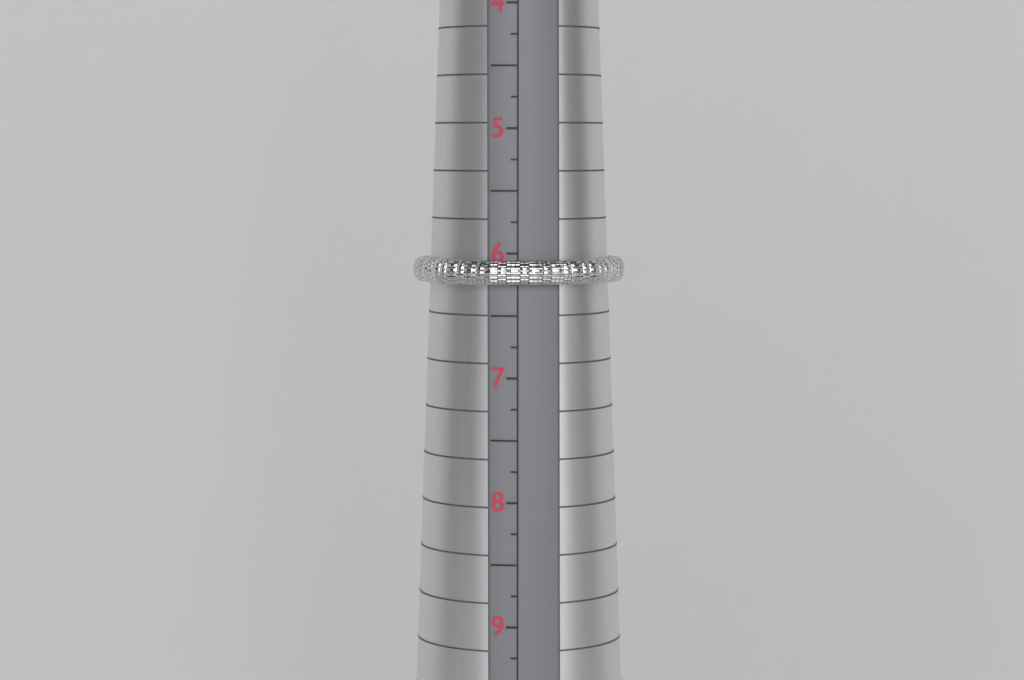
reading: 6.25 (no unit)
